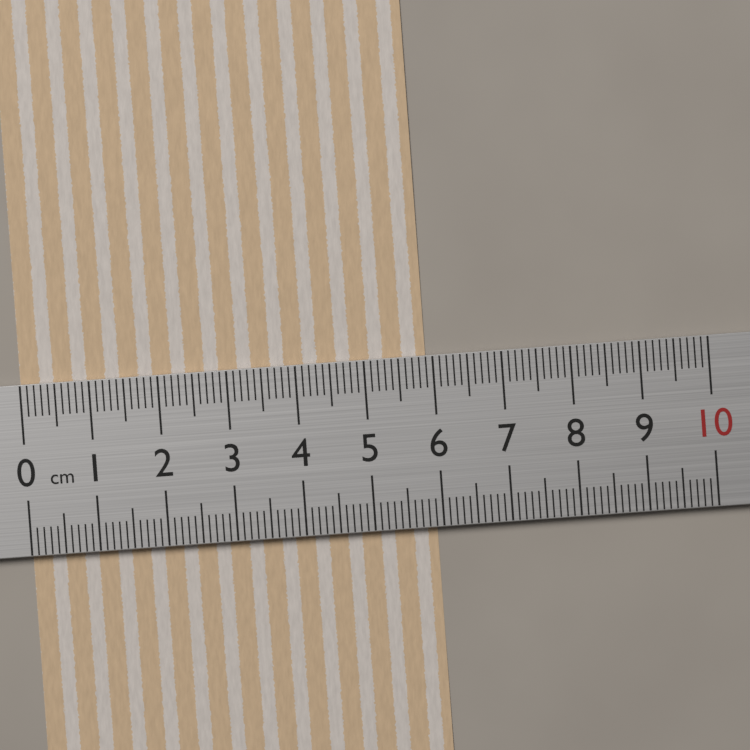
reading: 5.9 cm
